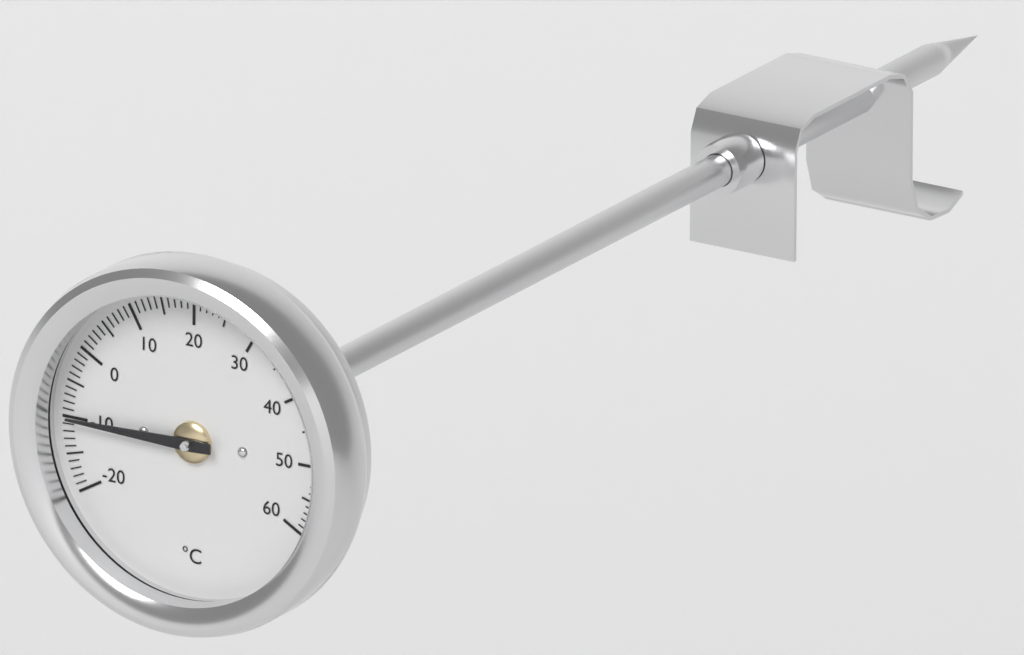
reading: -10 °C
